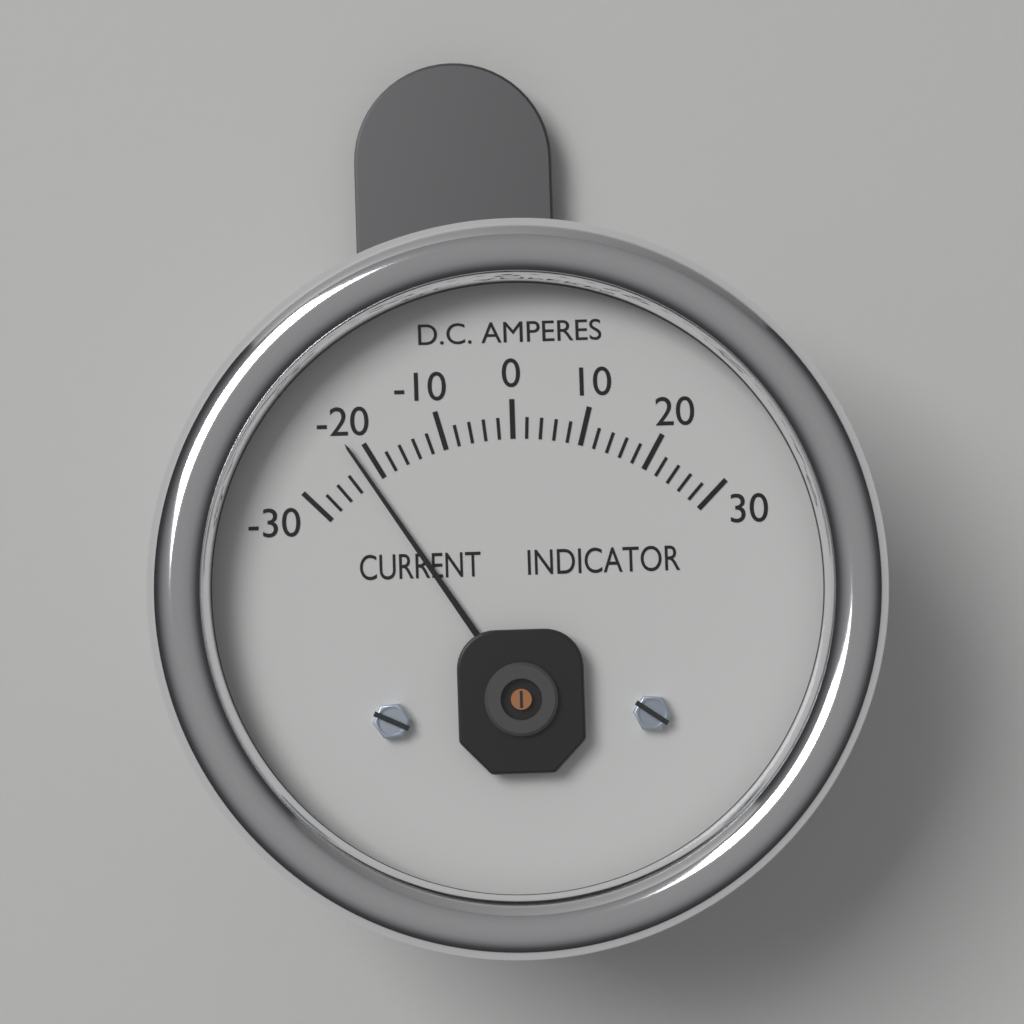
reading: -22 A
